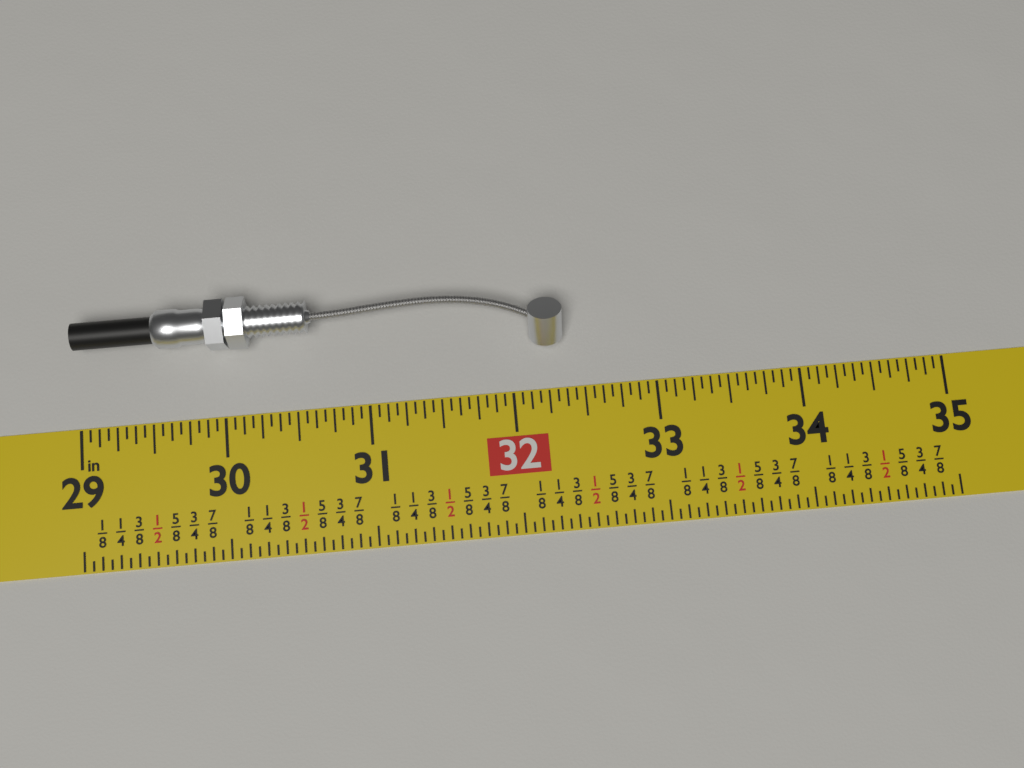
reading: 32.3750 in
